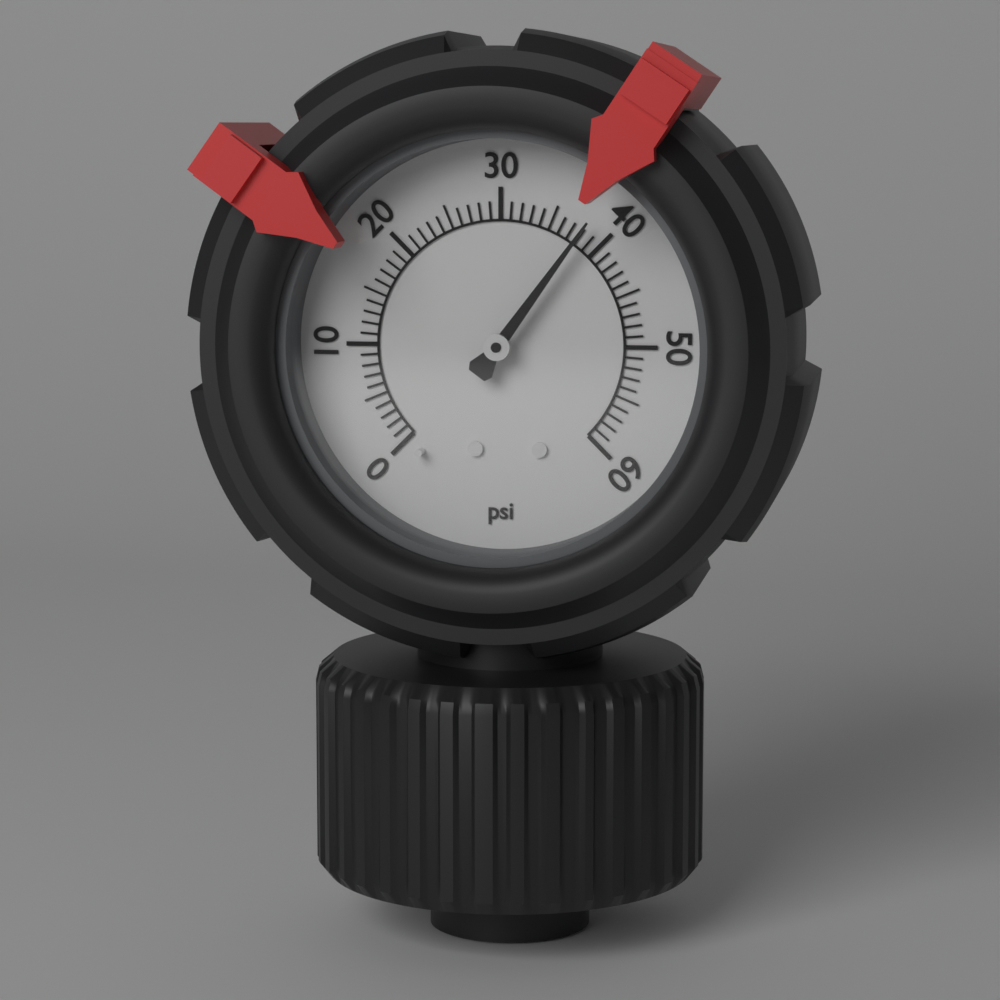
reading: 38 psi
